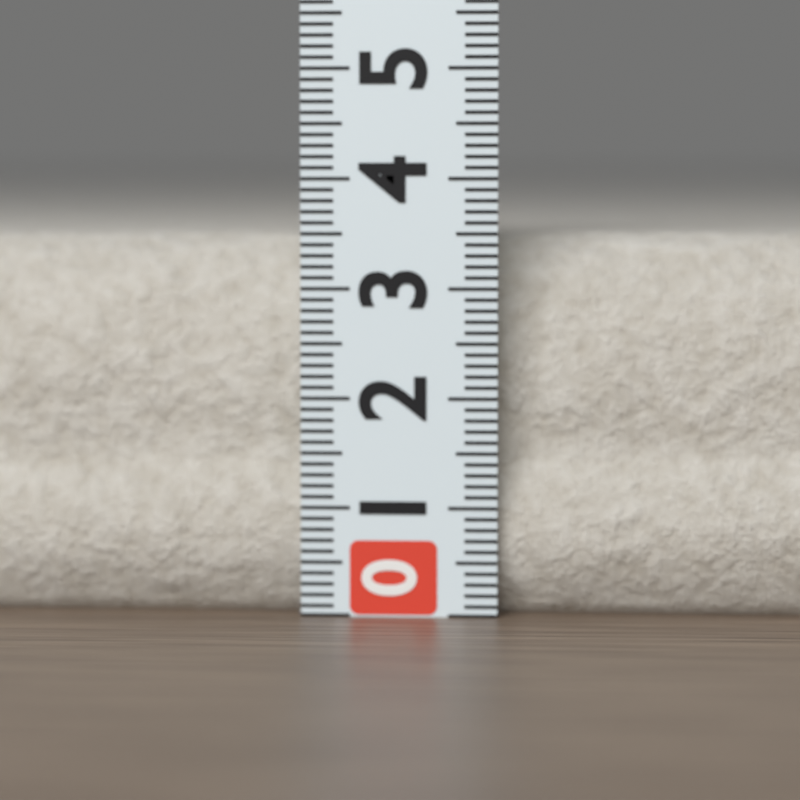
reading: 3.5 (no unit)
